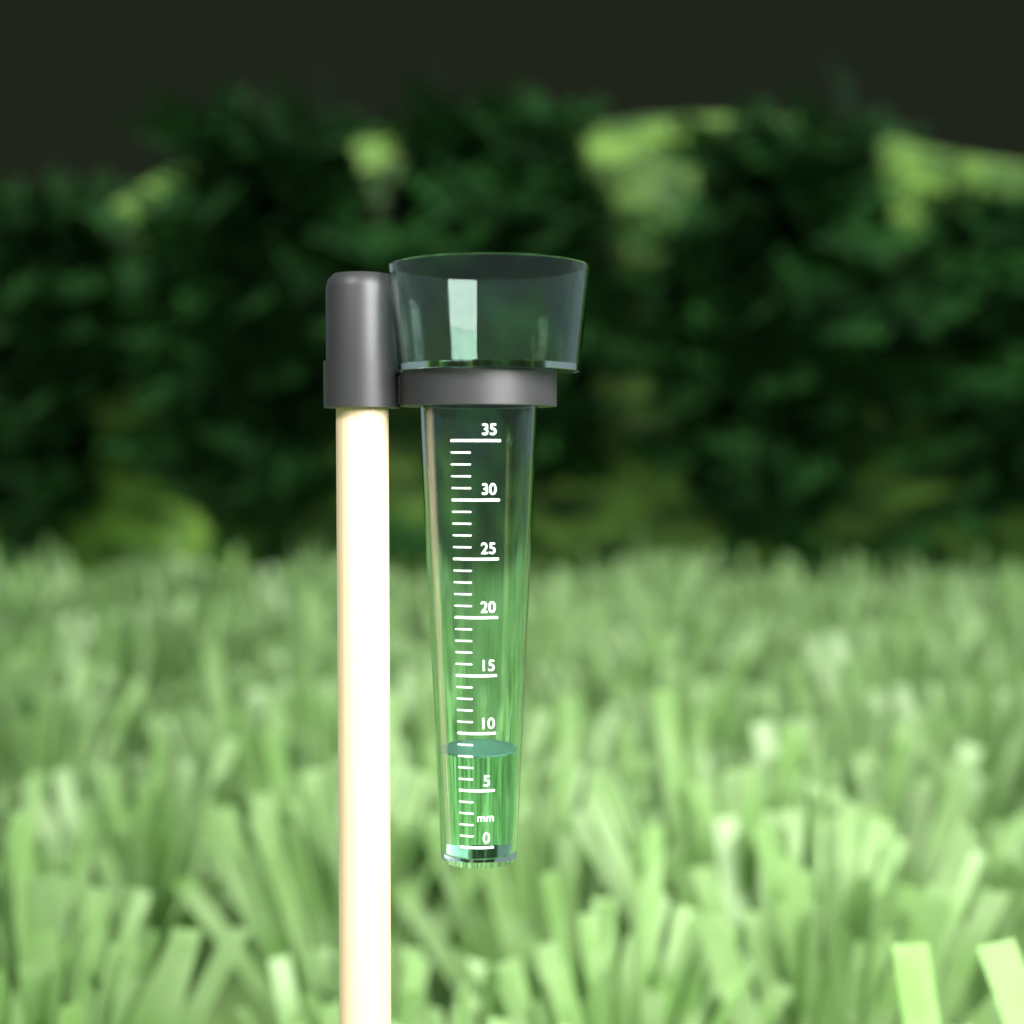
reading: 8 mm
